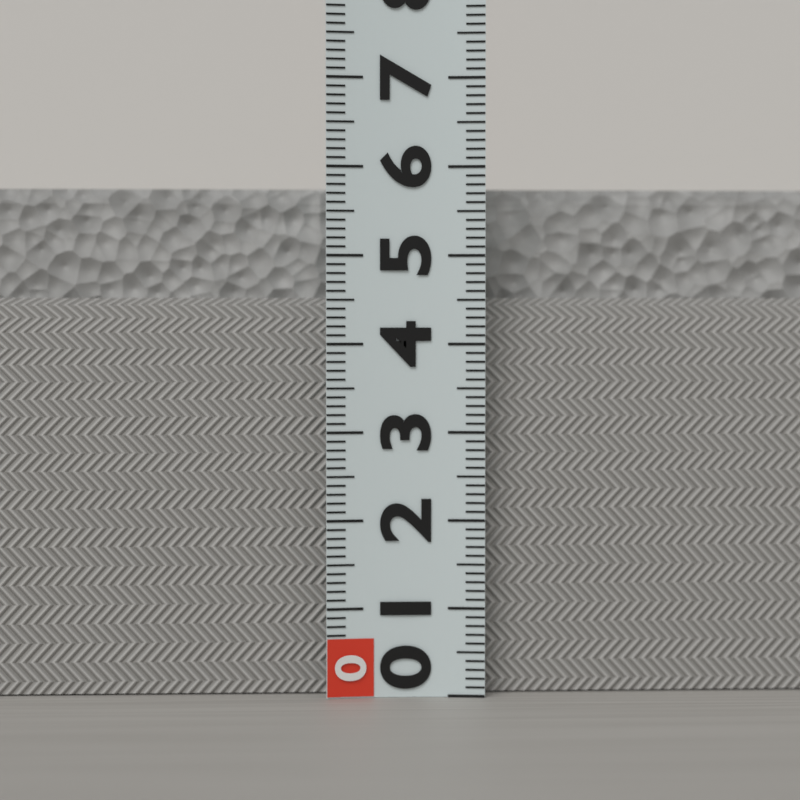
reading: 5.8 (no unit)
